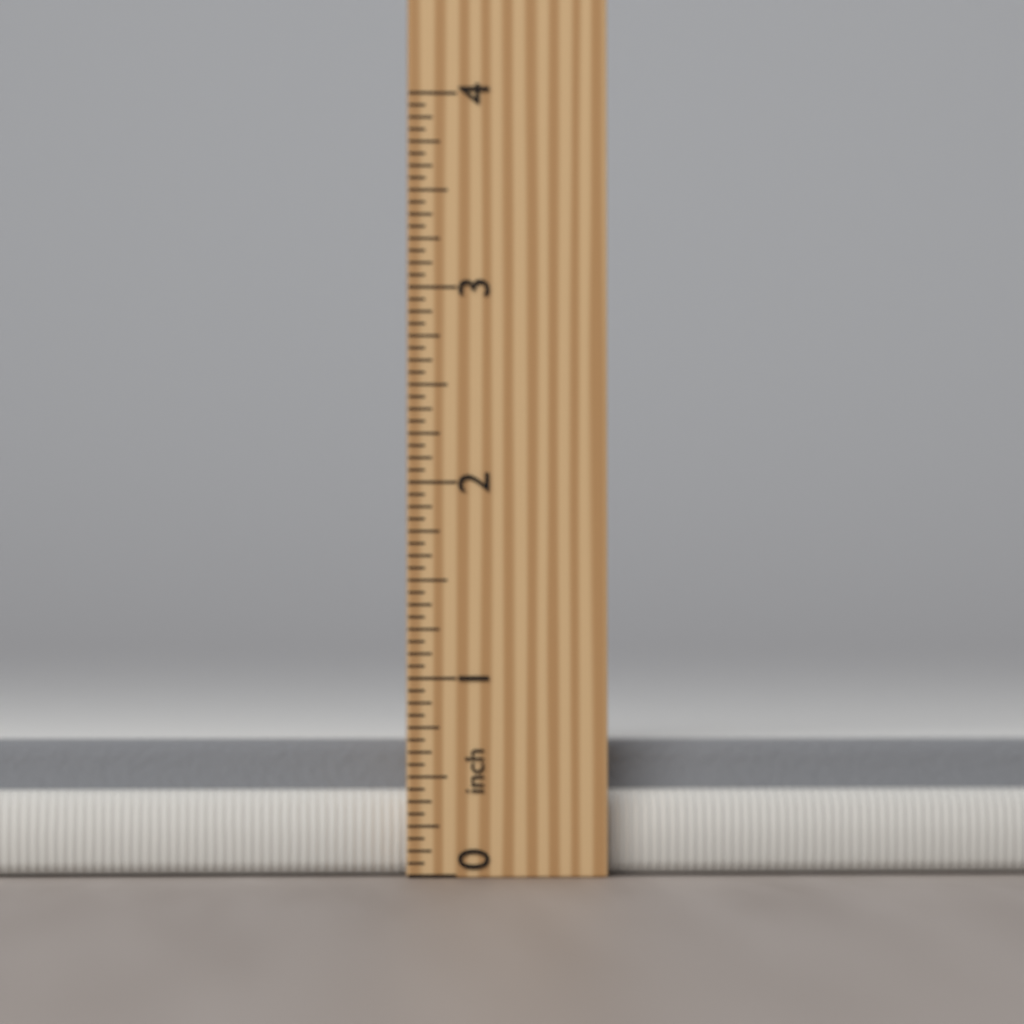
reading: 0.6875 inch
